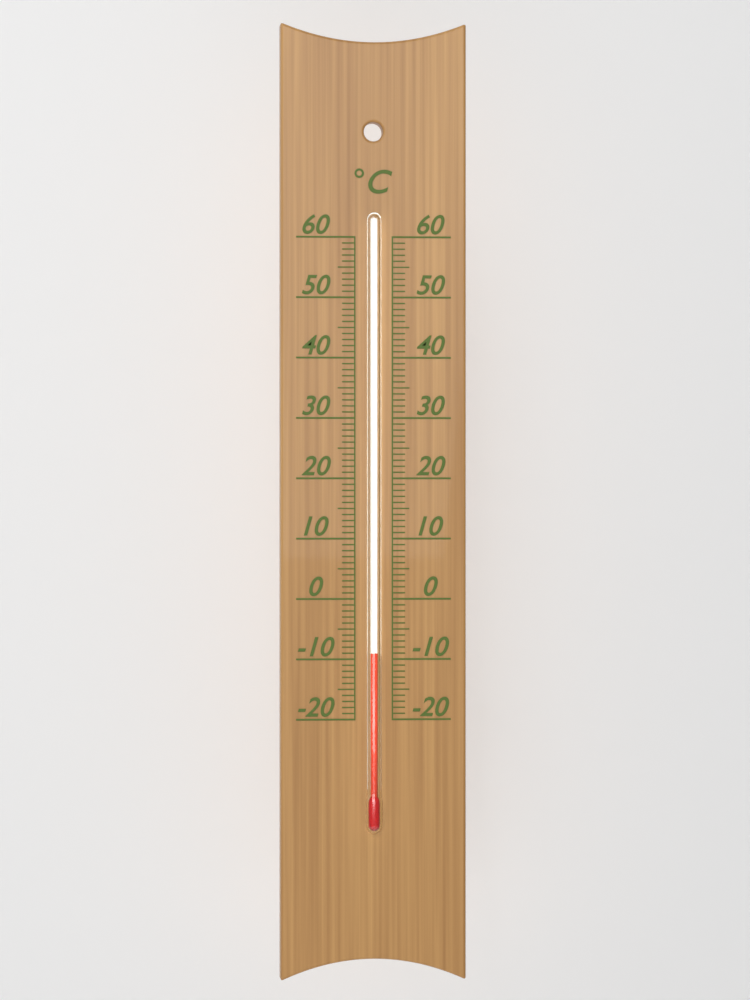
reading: -9 °C
